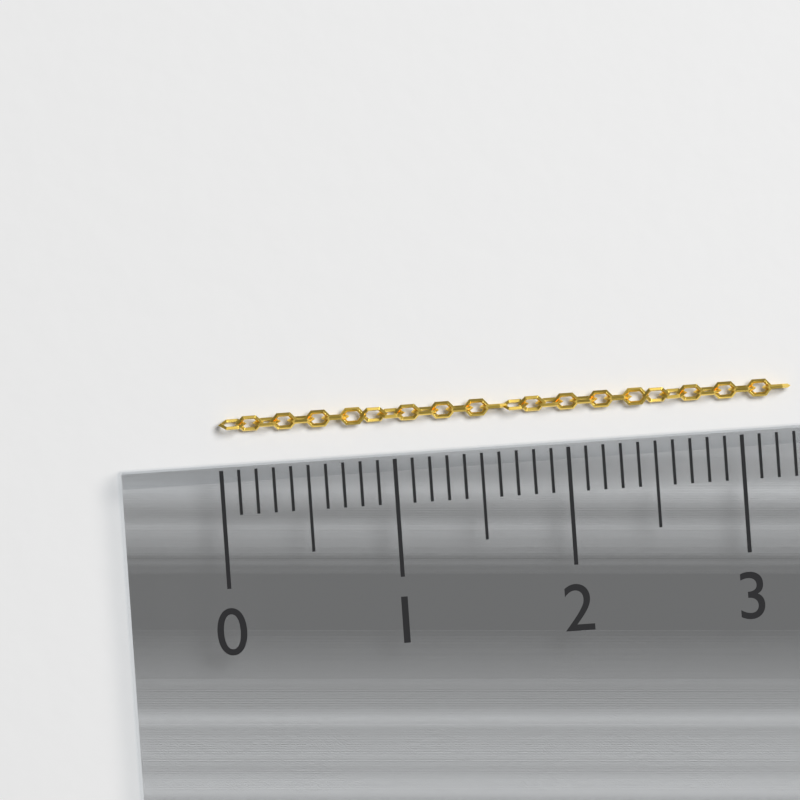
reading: 3.3 (no unit)
